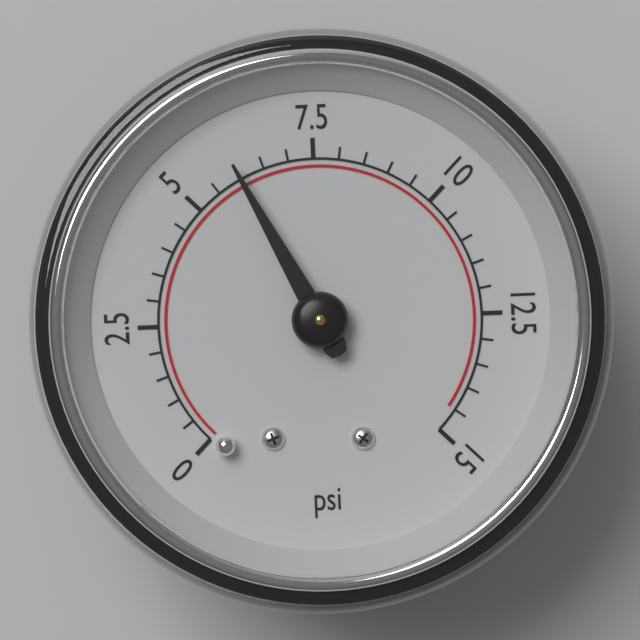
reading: 6.0 psi
